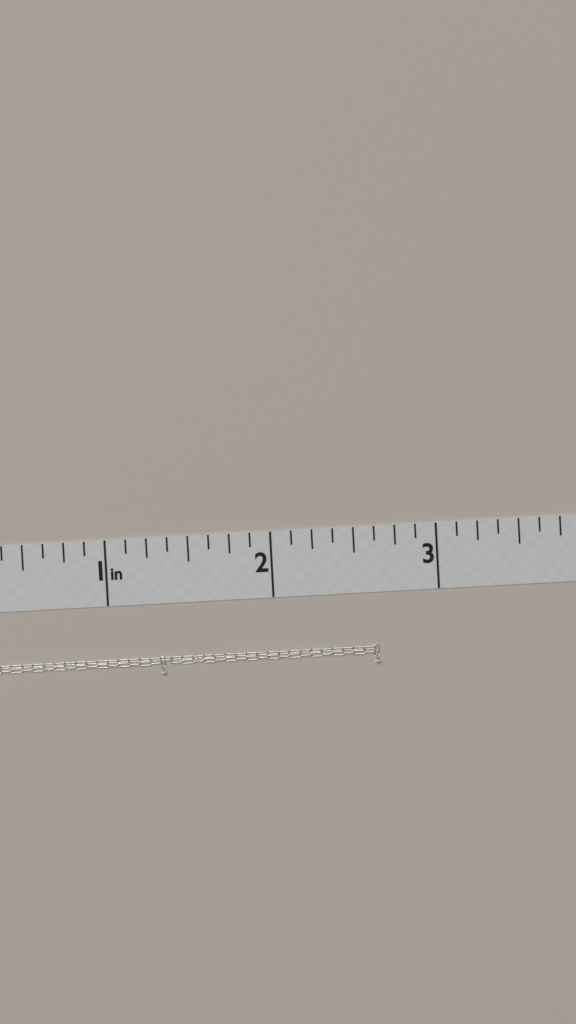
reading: 2.625 in
